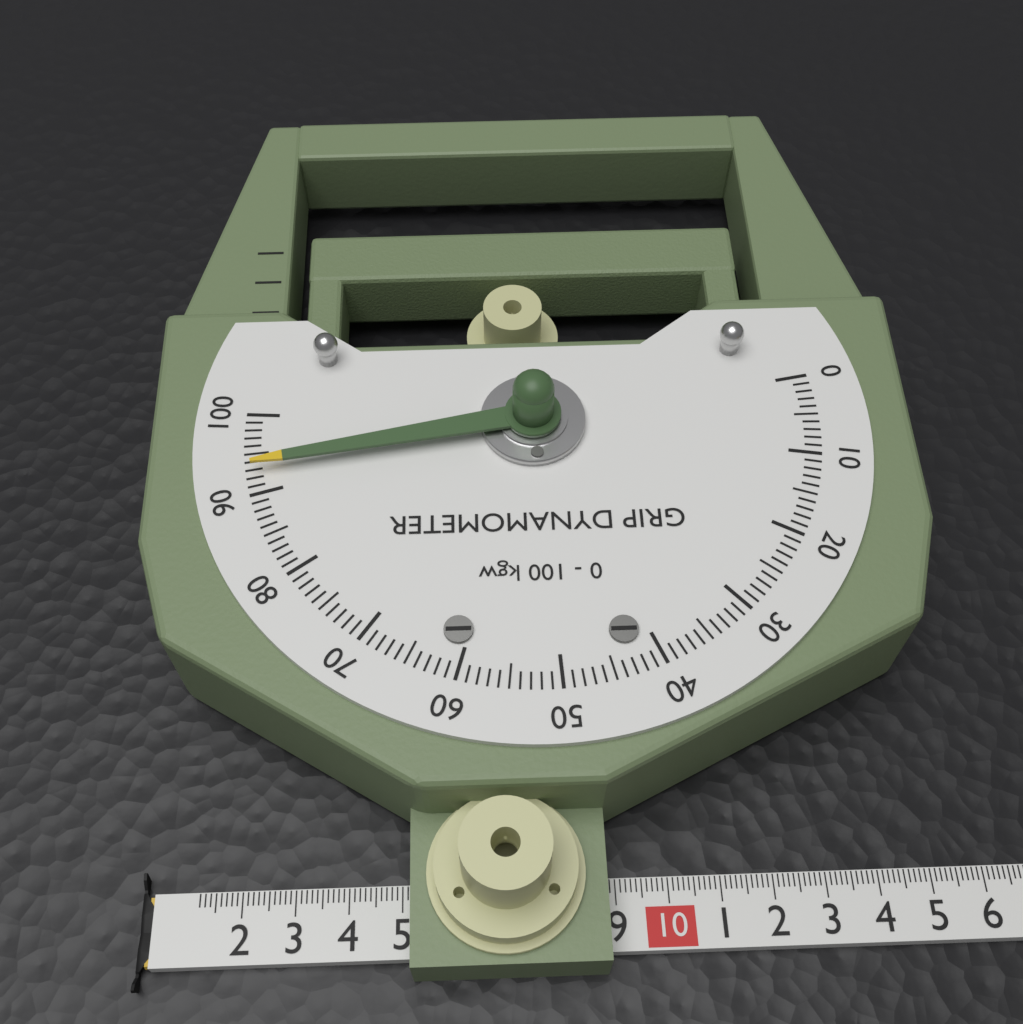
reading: 93 kgw
